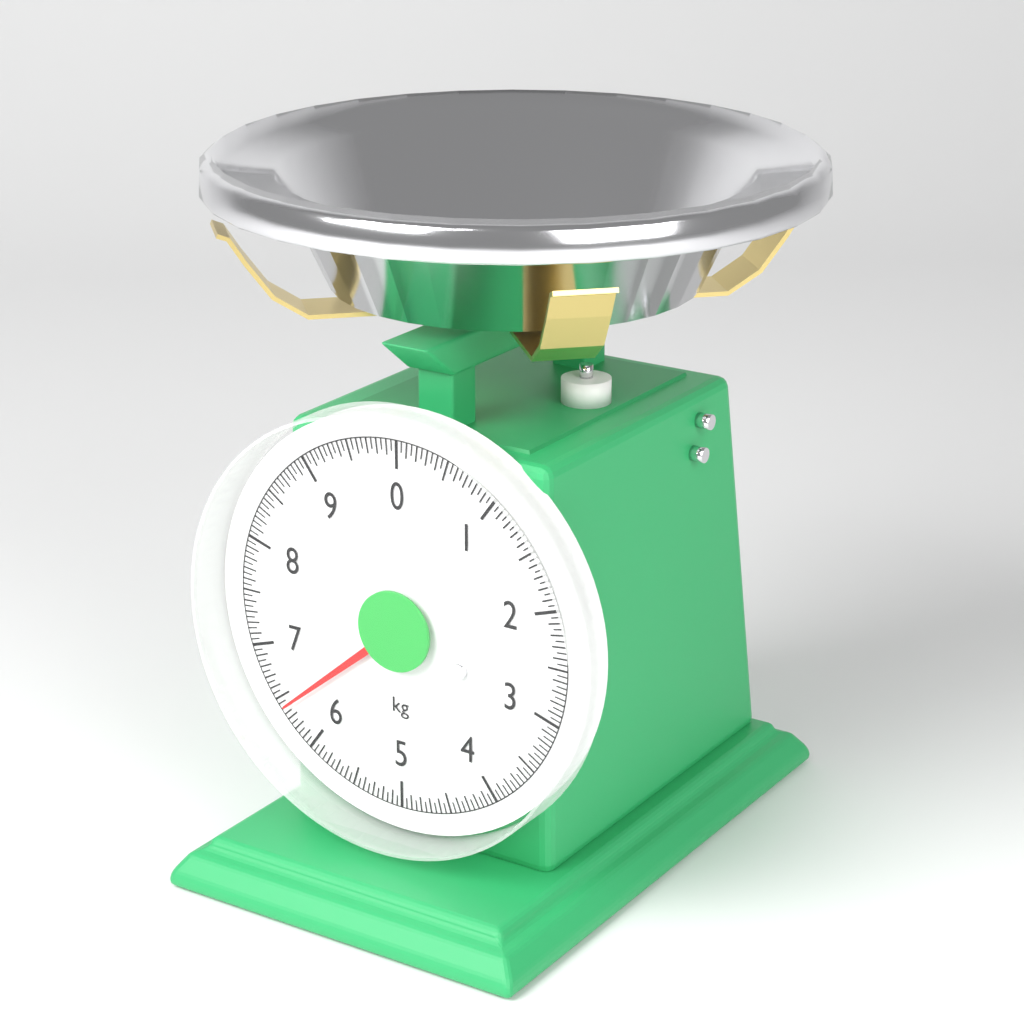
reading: 6.40 kg
